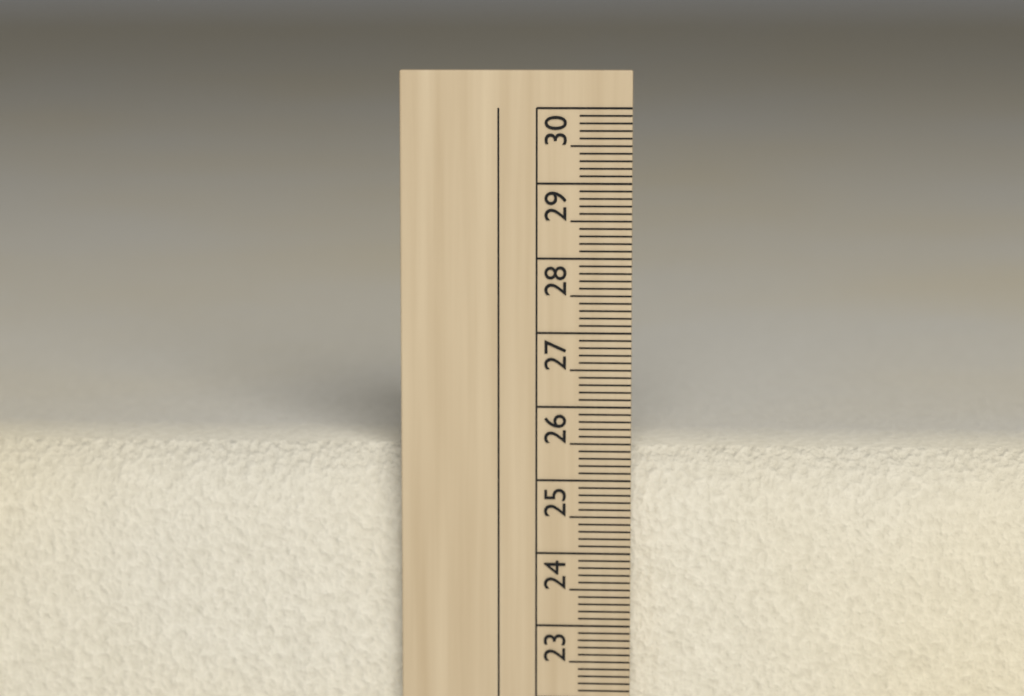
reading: 25.4 cm
